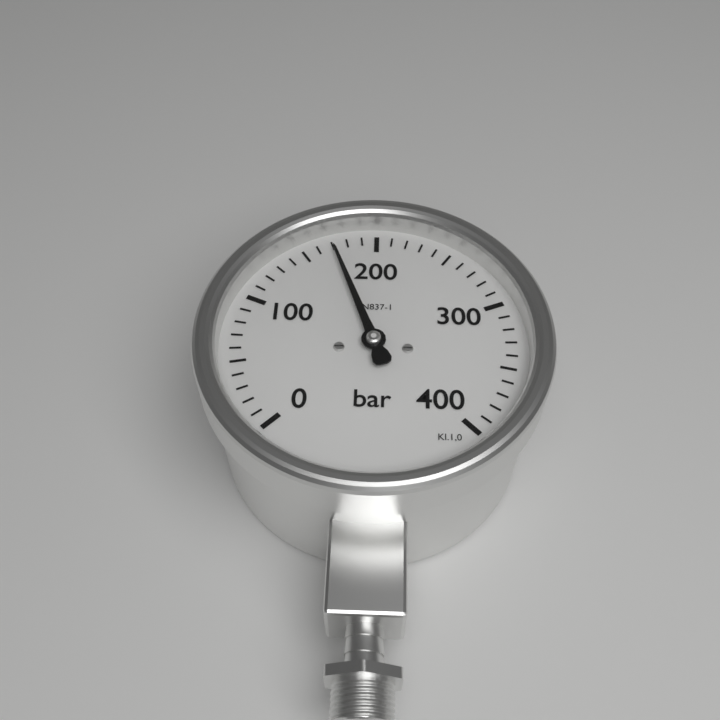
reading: 170 bar
